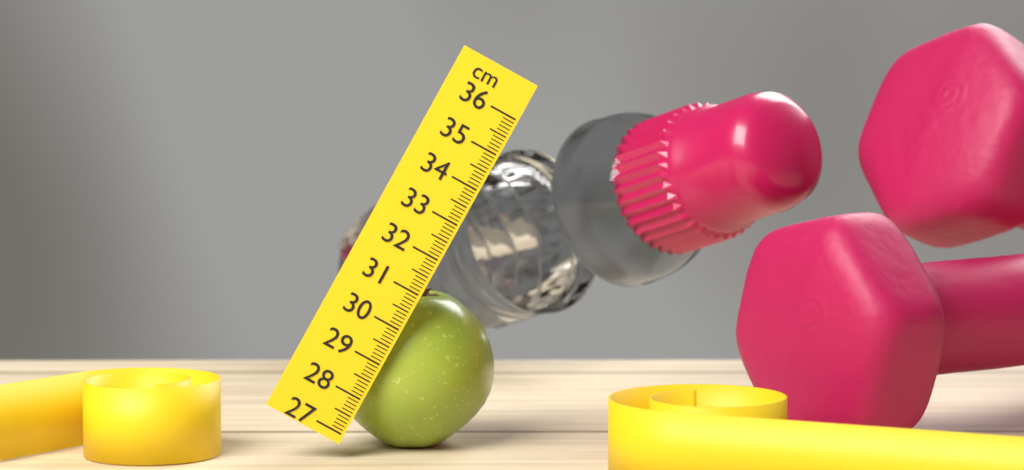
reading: 31.1 cm
